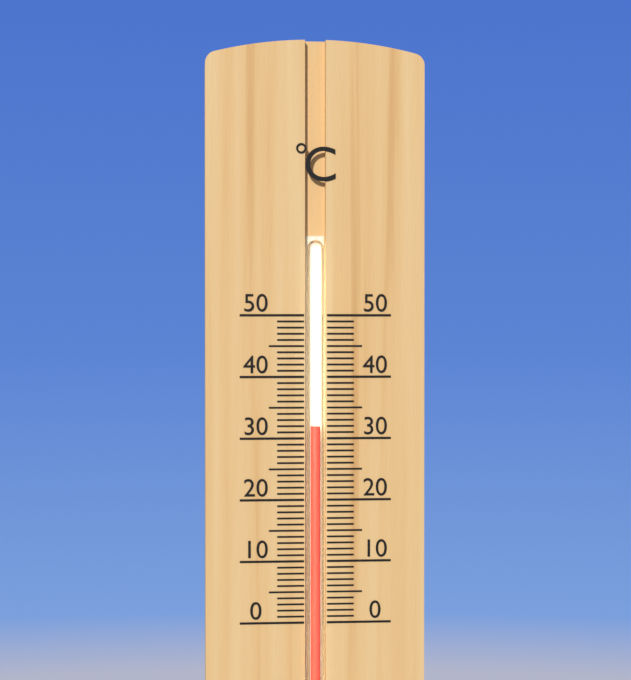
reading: 32 °C
